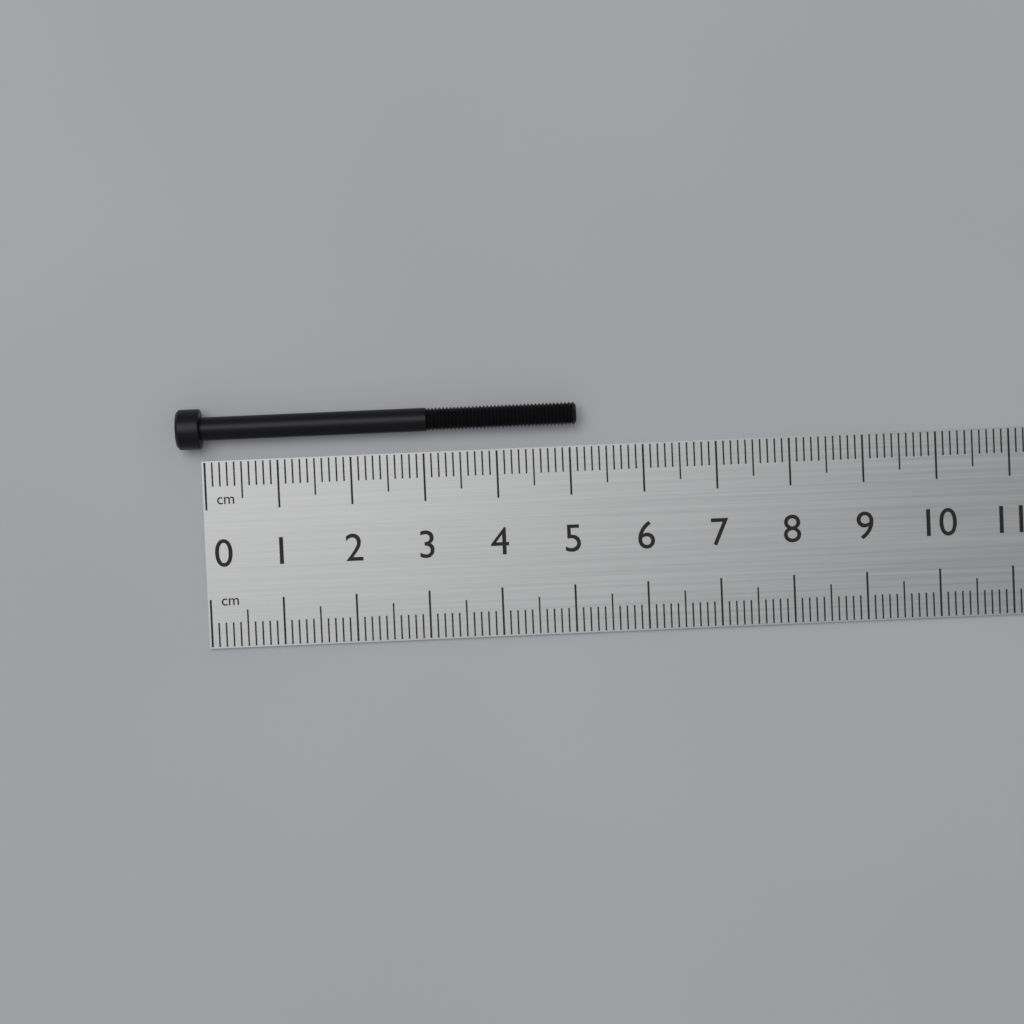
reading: 5.1 cm
